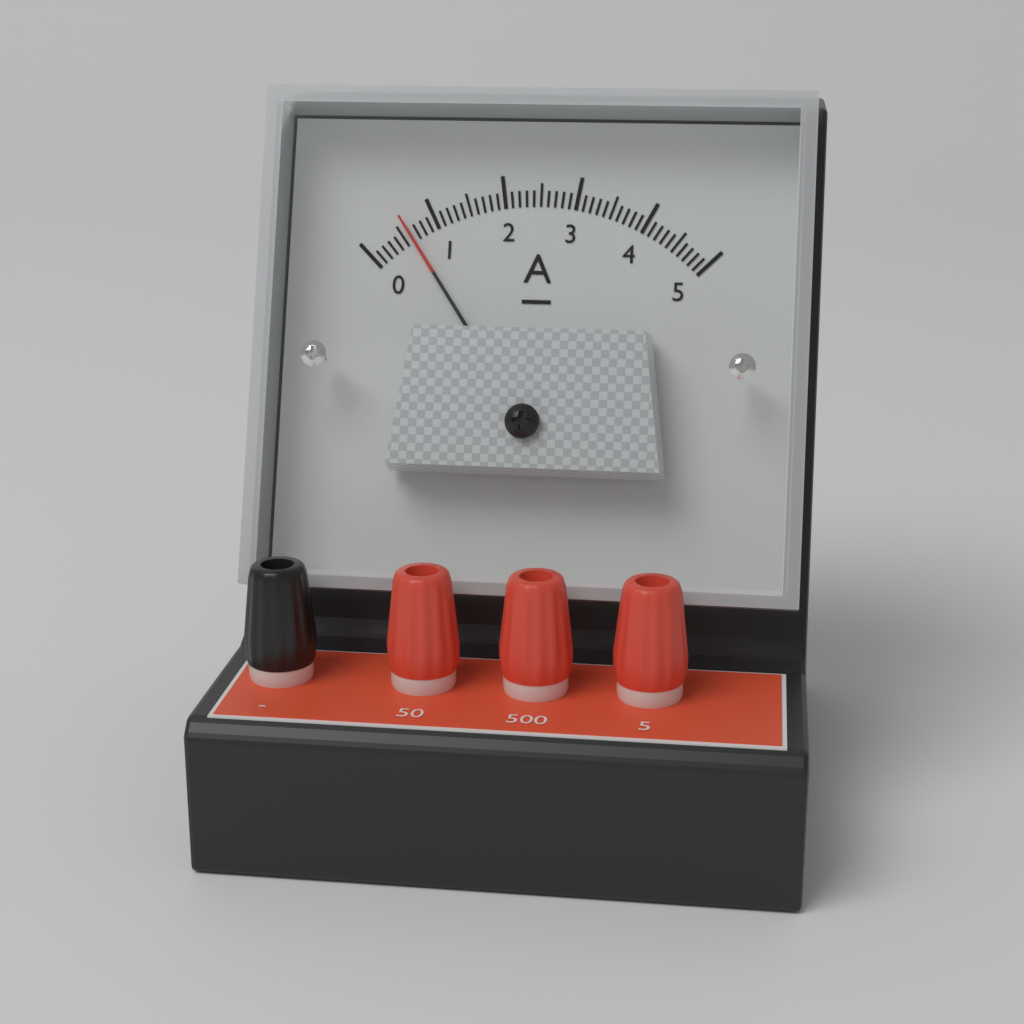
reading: 0.6 A
